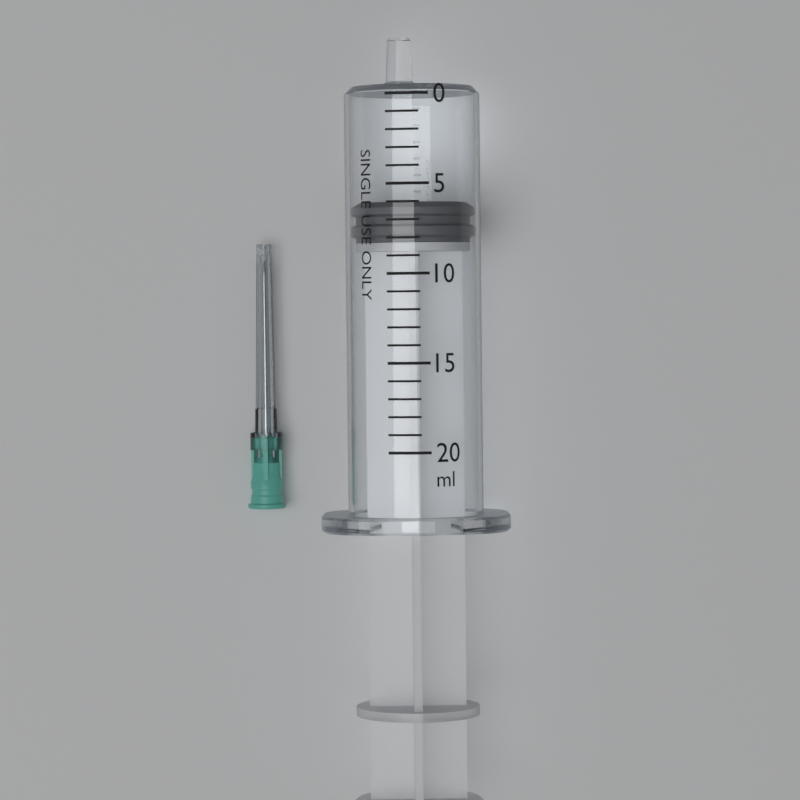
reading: 6 ml
